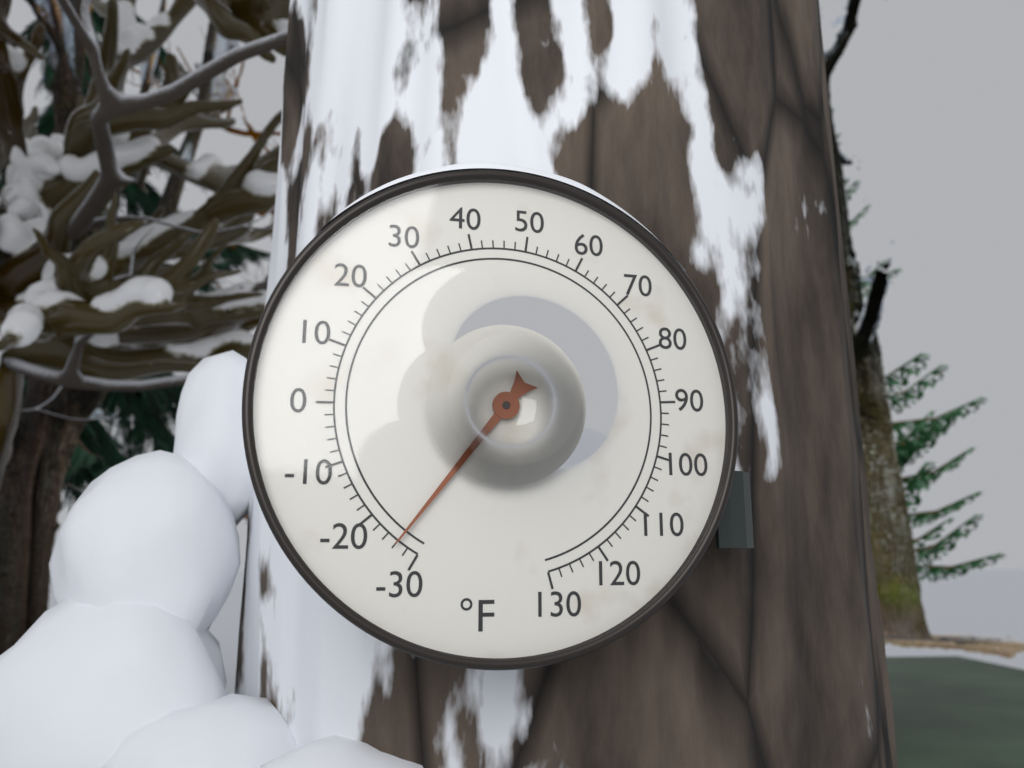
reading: -26 °F
